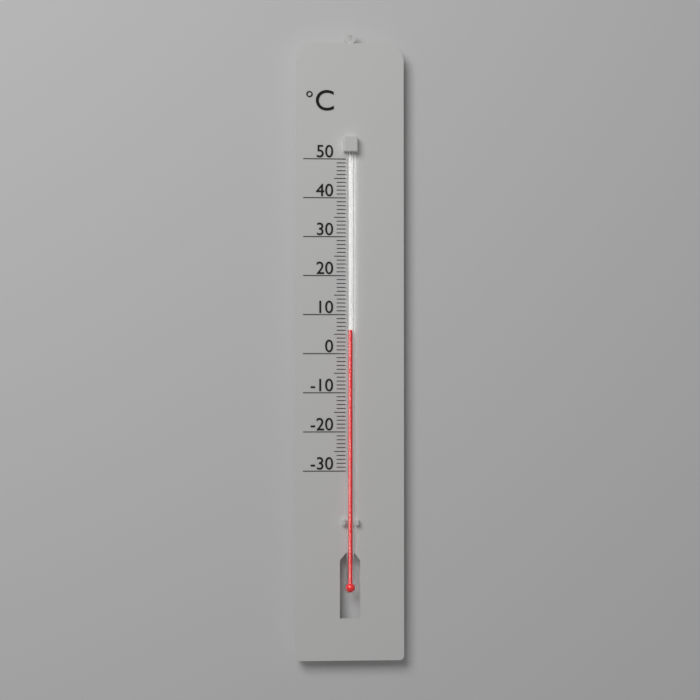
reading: 6 °C
